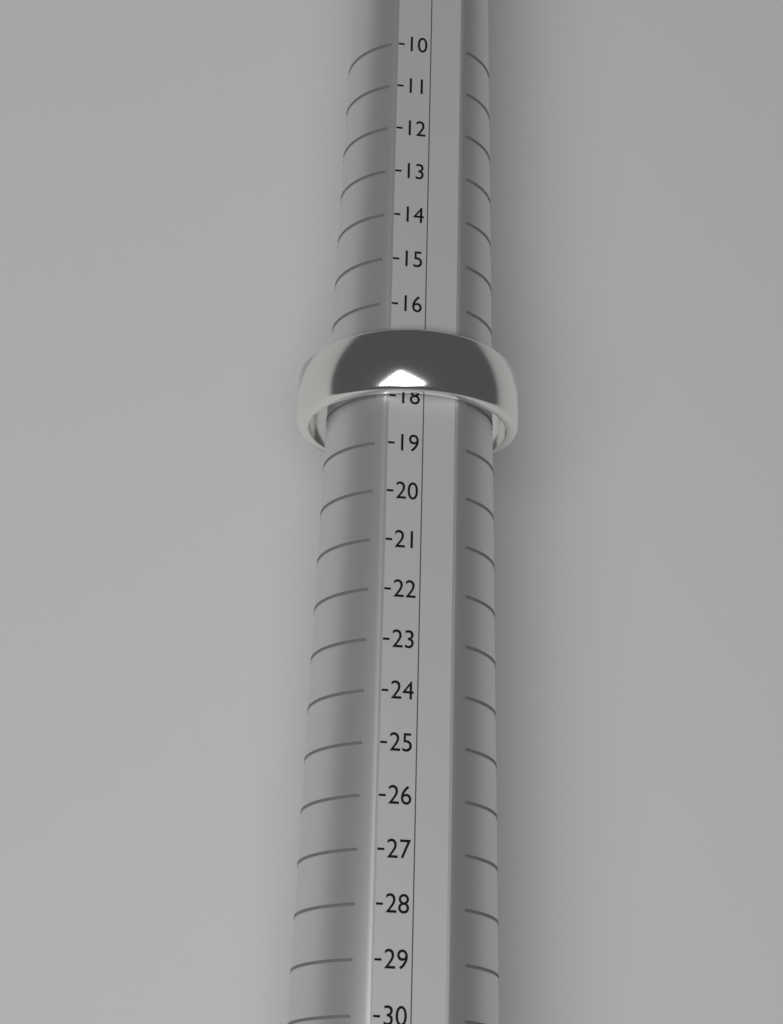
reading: 18 (no unit)
